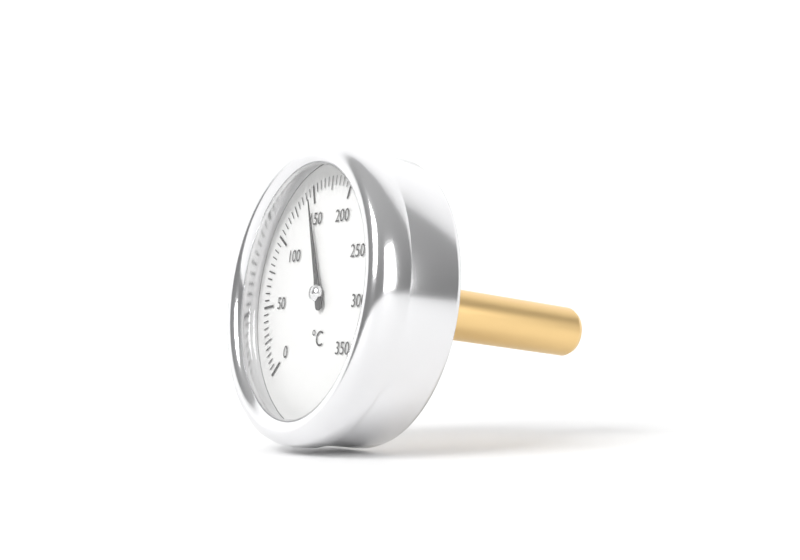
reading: 145 °C
